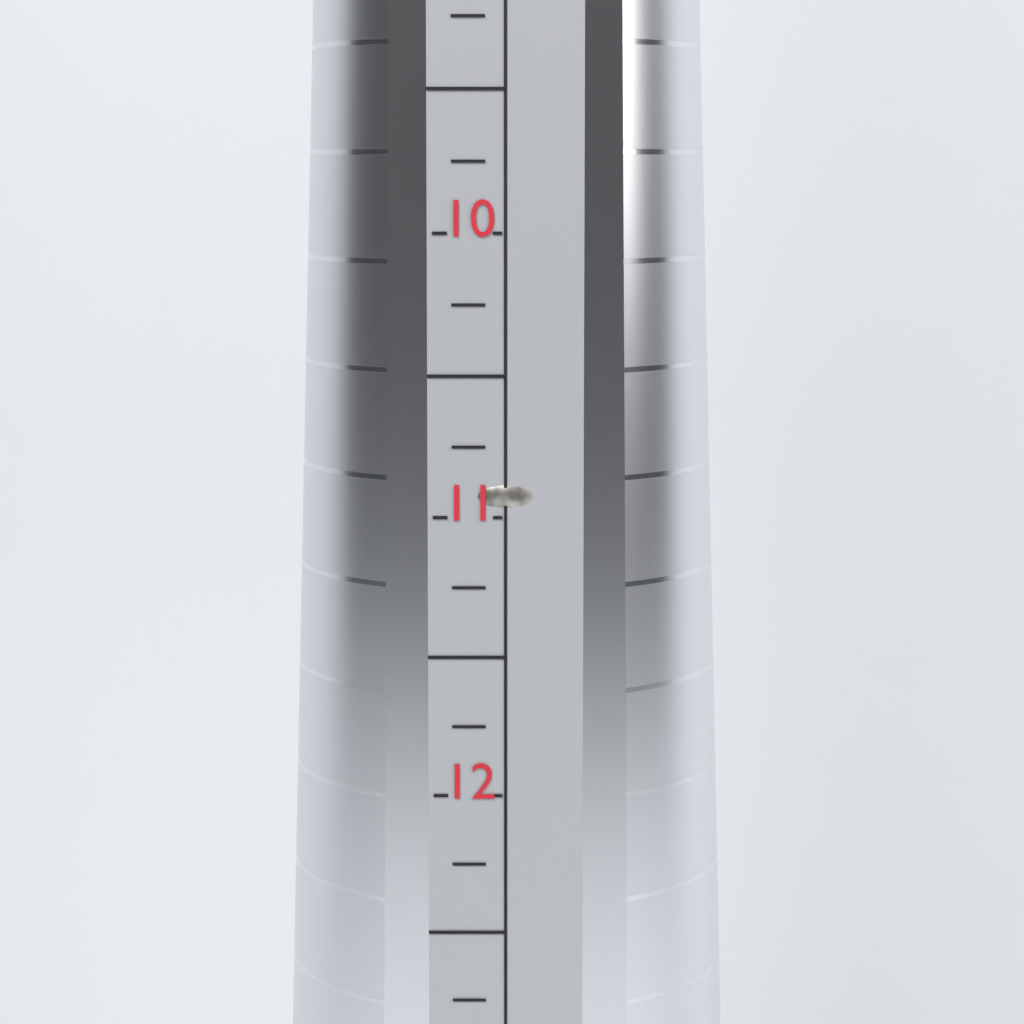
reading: 11.00 (no unit)
